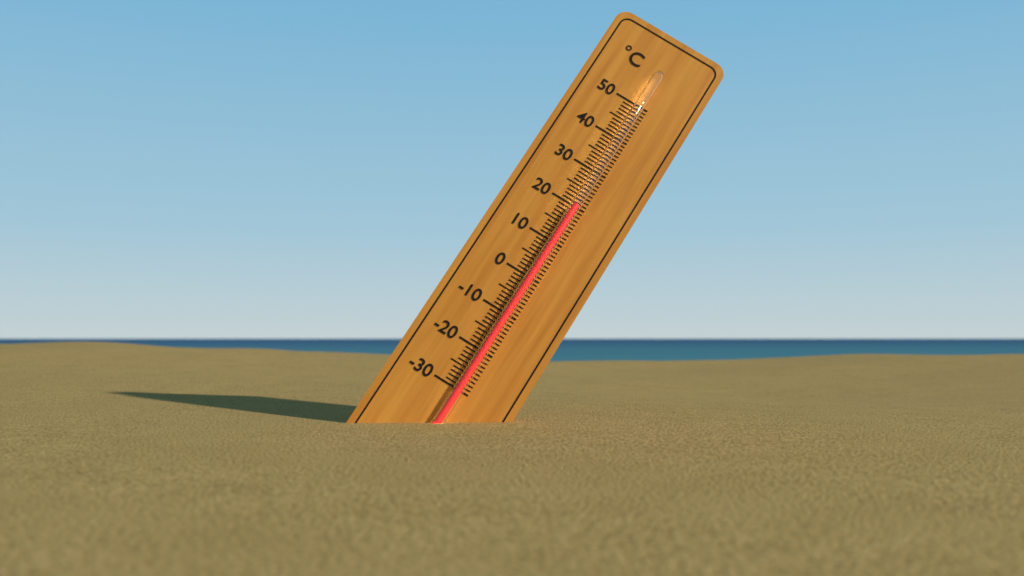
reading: 20 °C
